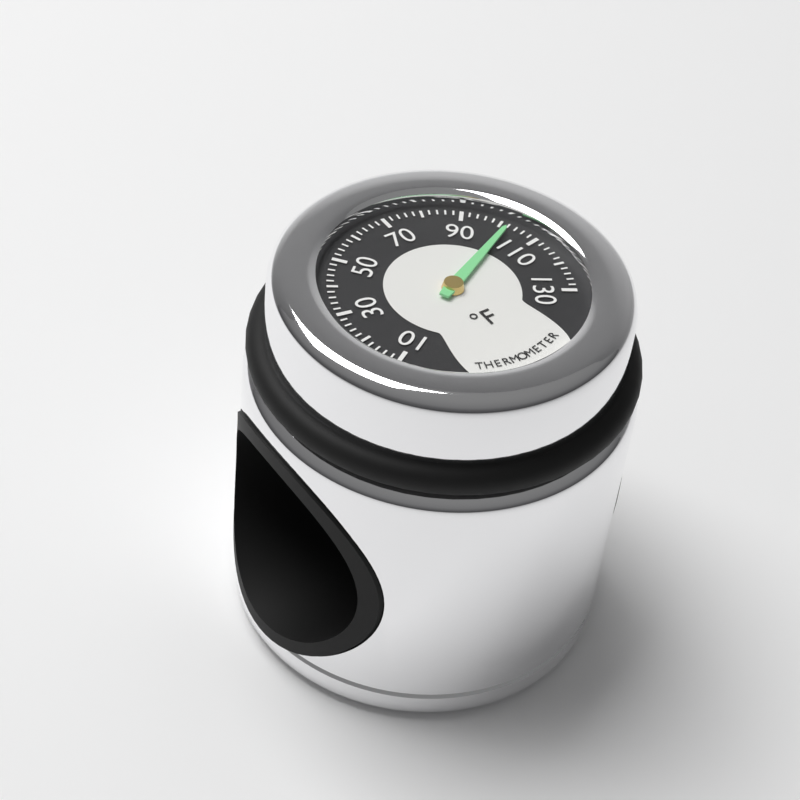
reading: 102 °F
